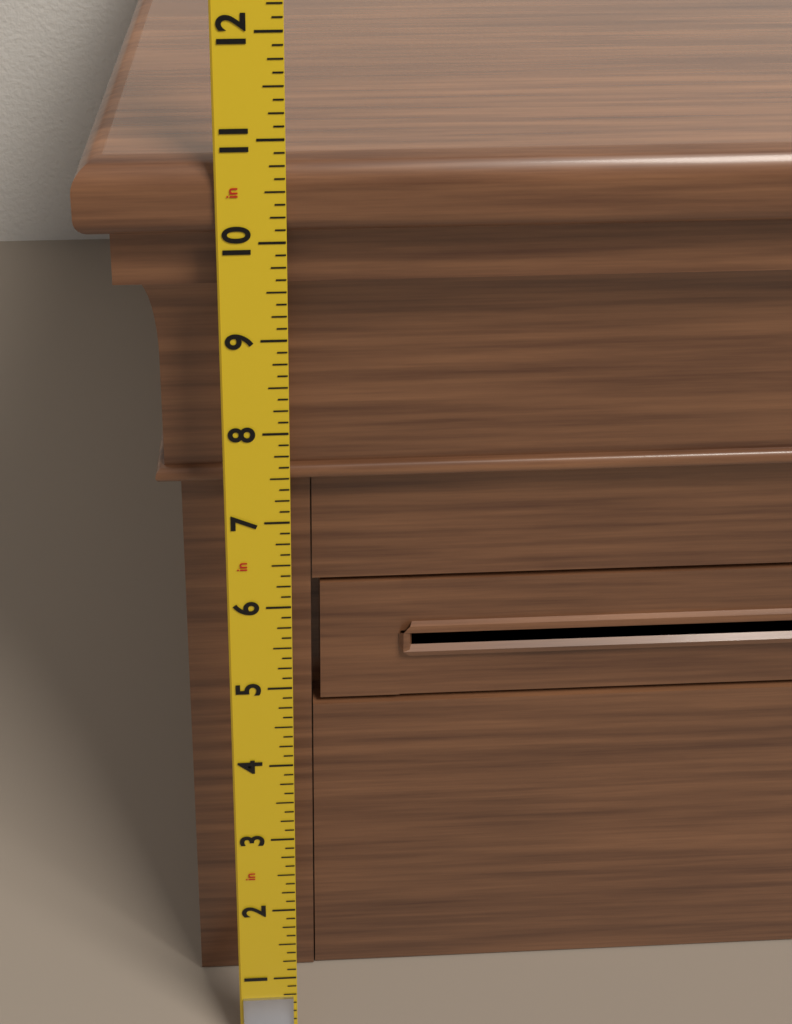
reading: 10.750 in
